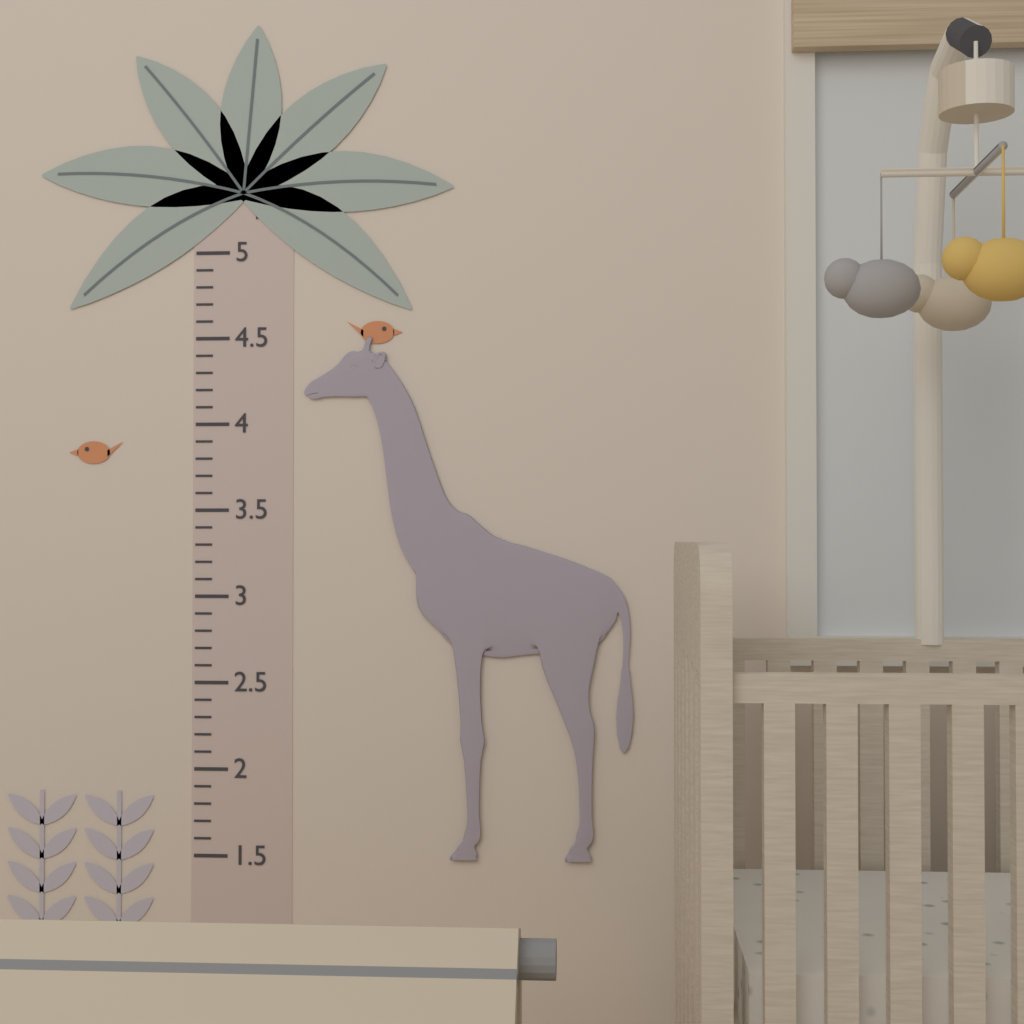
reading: 4.5 ft
